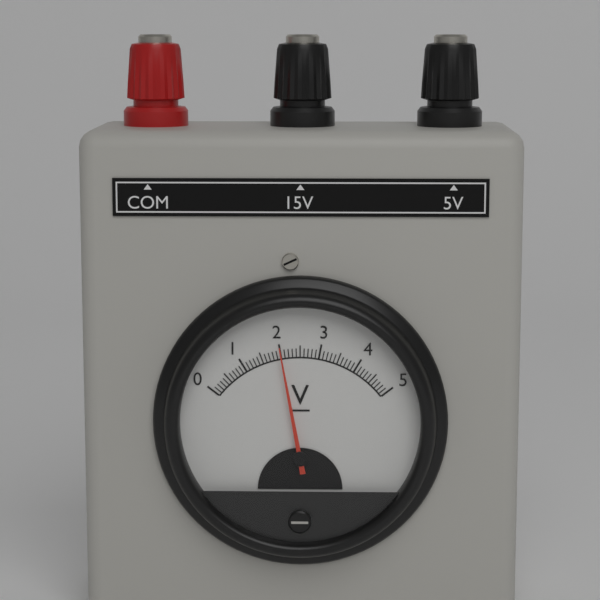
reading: 2.0 V
